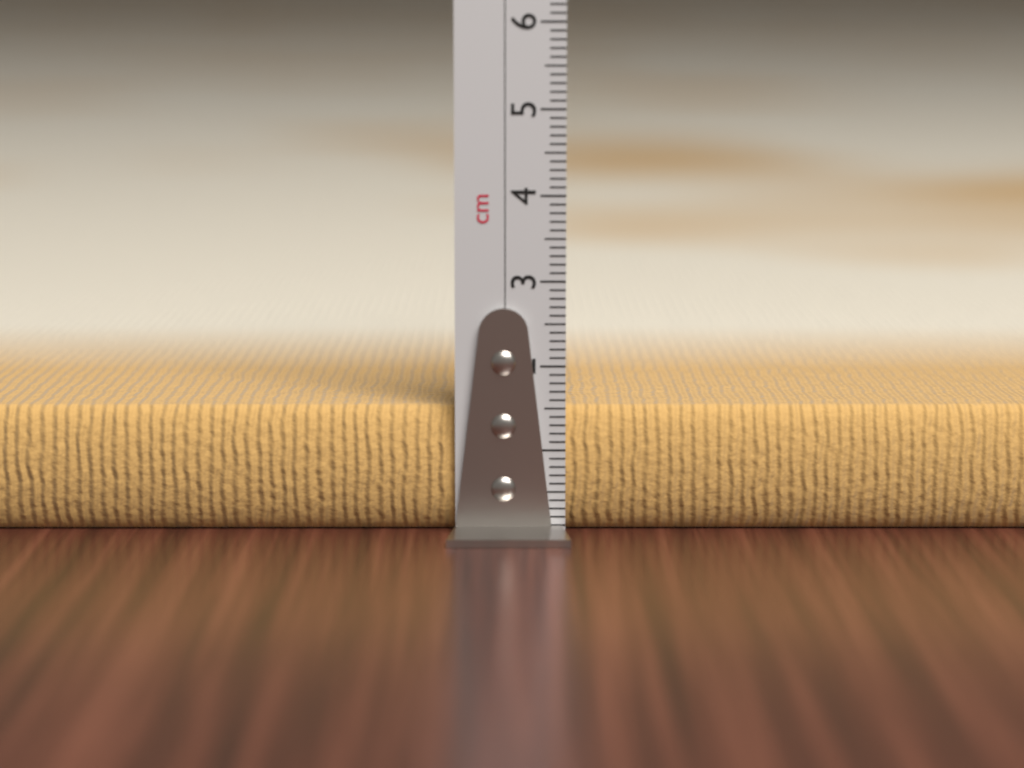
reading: 1.5 cm
